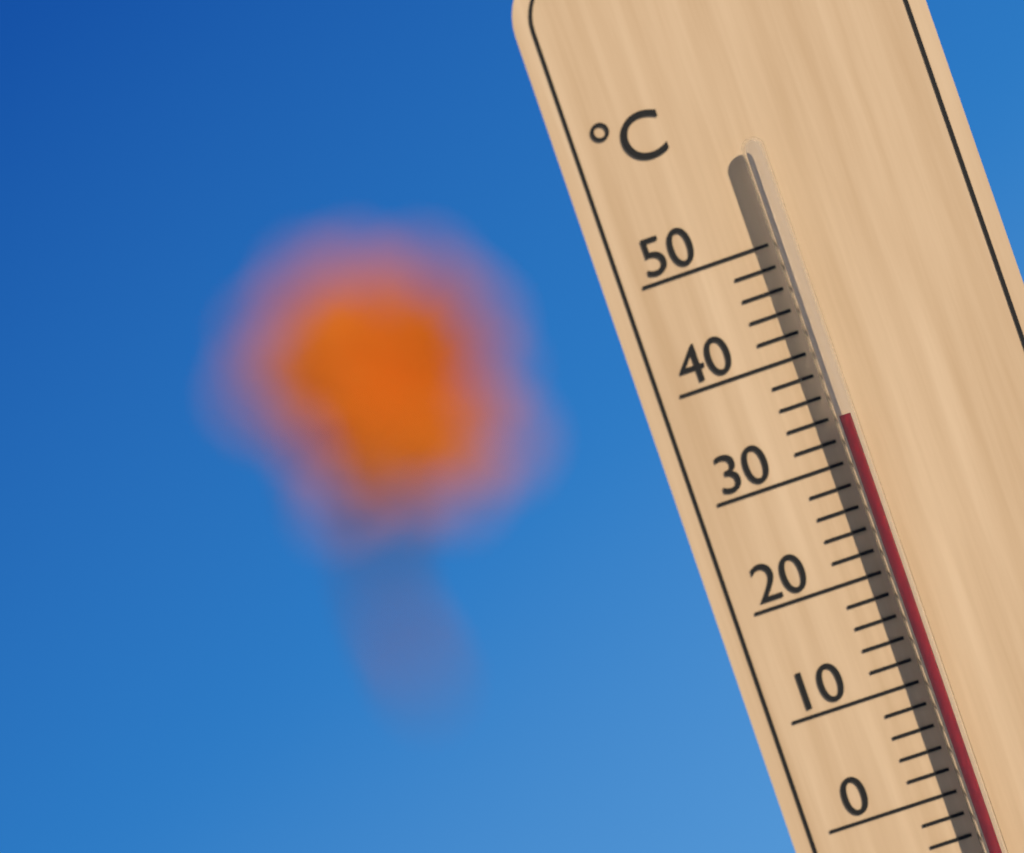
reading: 34 °C
